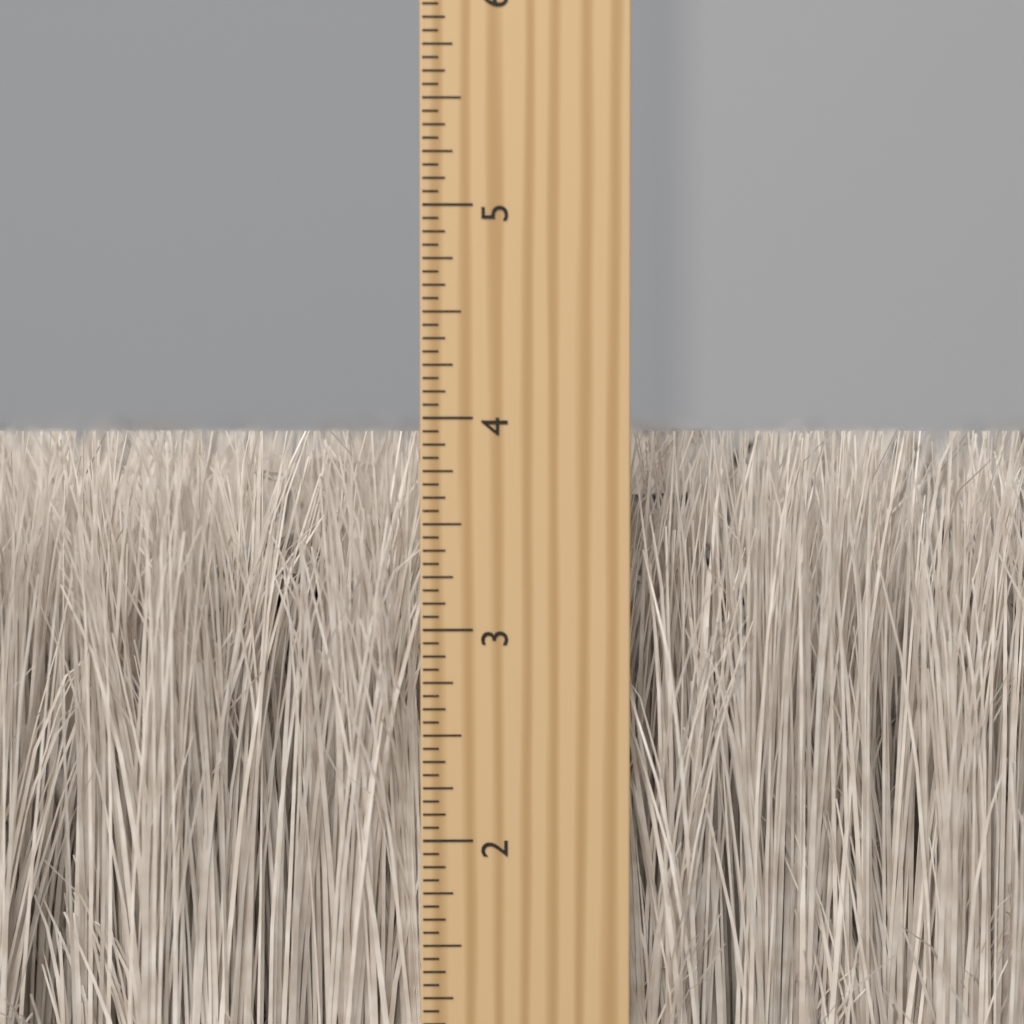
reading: 3.9375 inch
